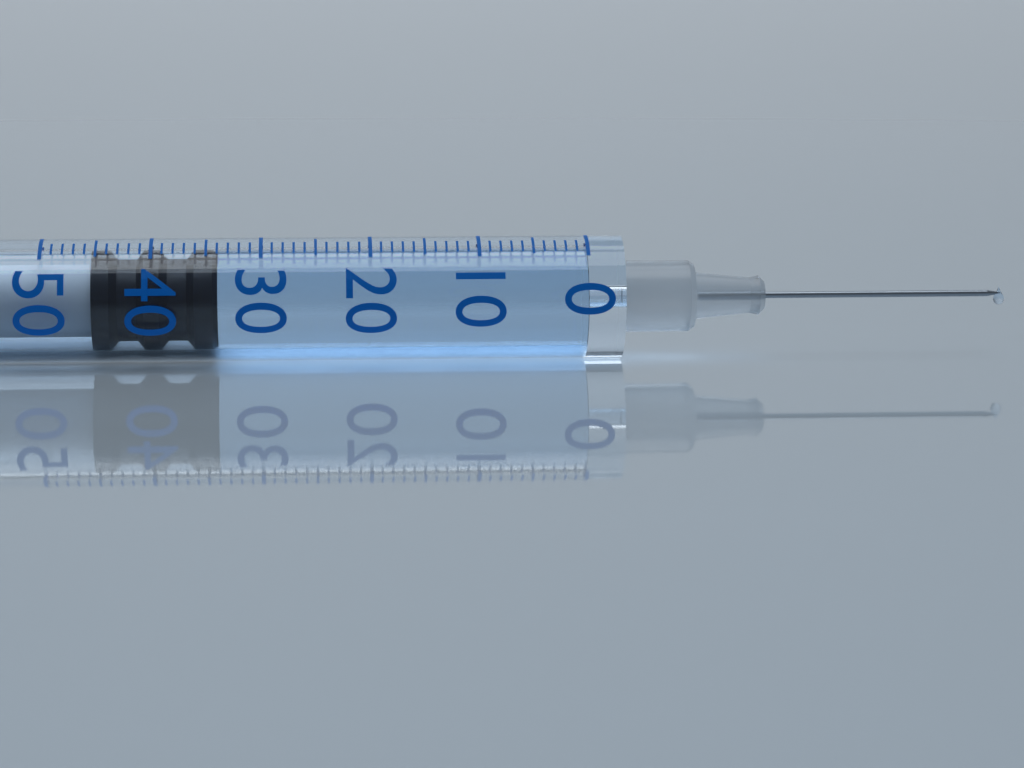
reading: 34 (no unit)
